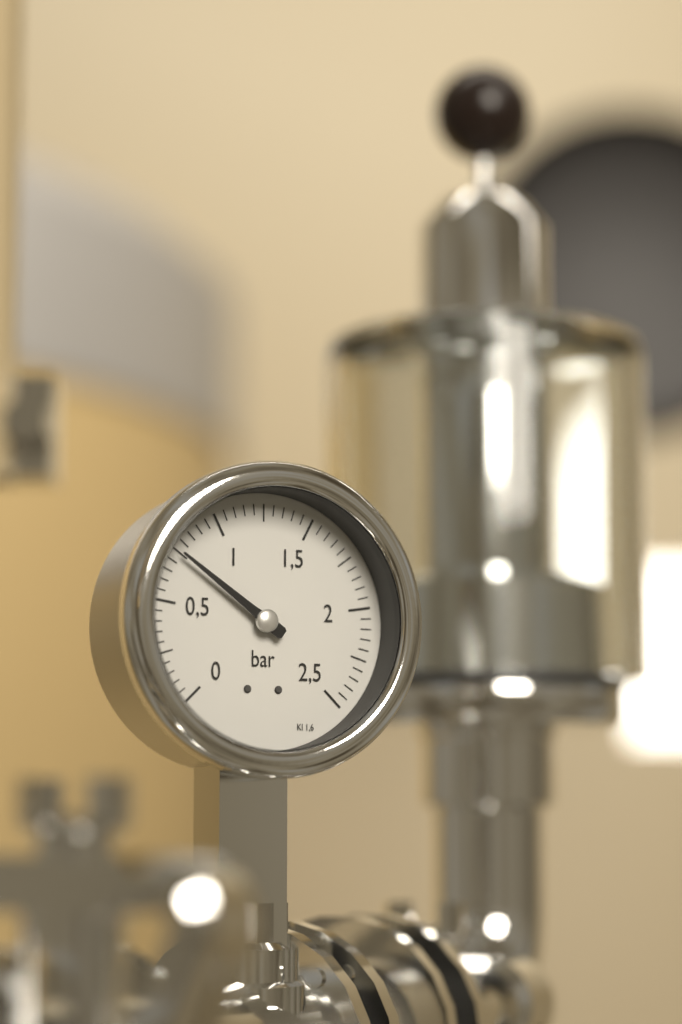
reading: 0.75 bar
